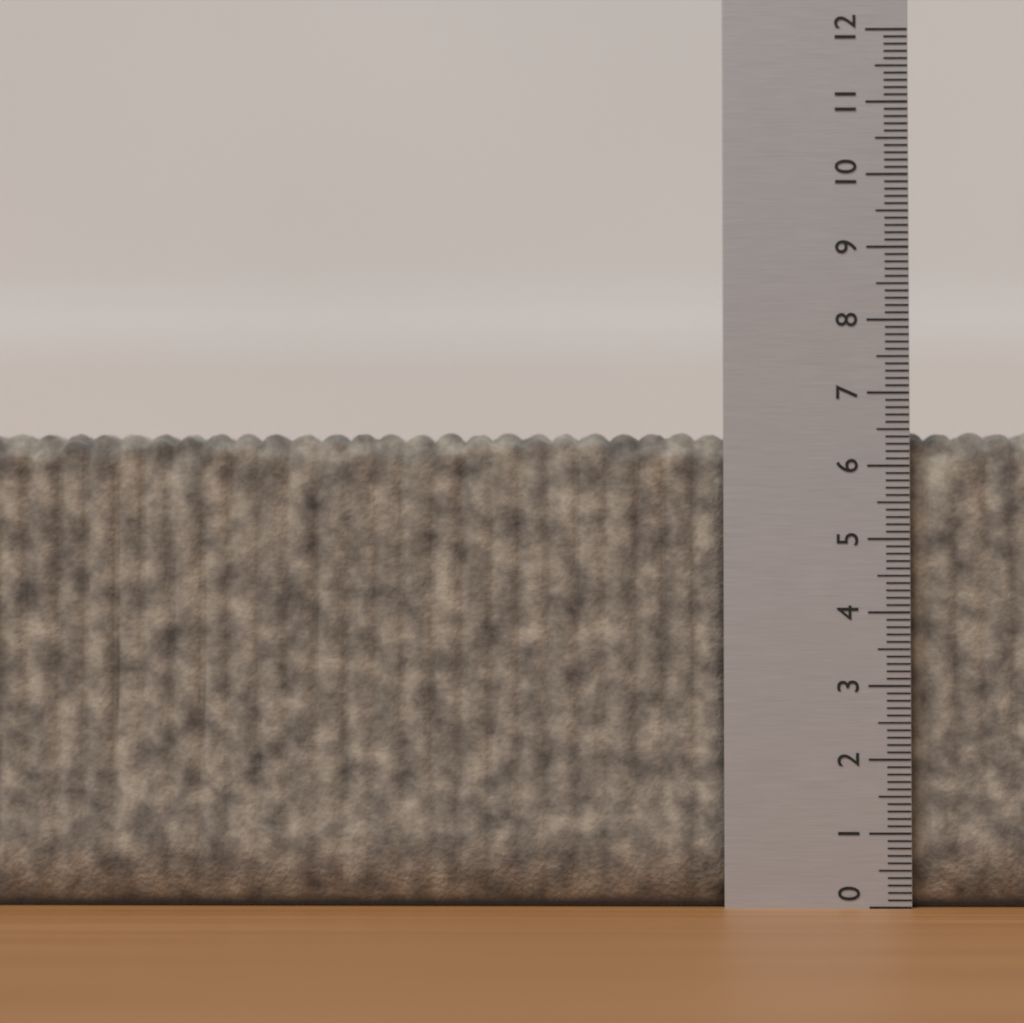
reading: 6.5 (no unit)
